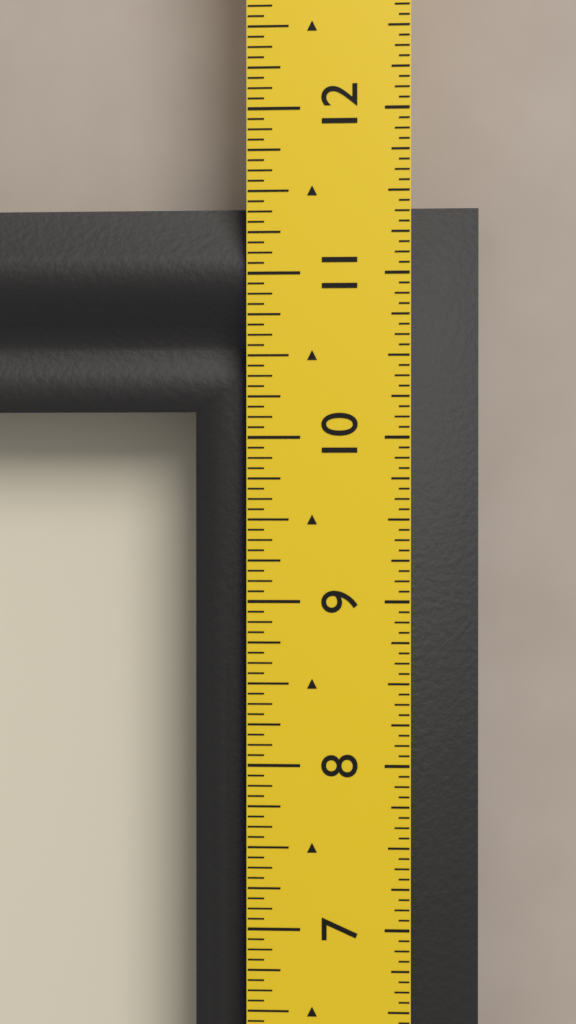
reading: 11.4375 in
